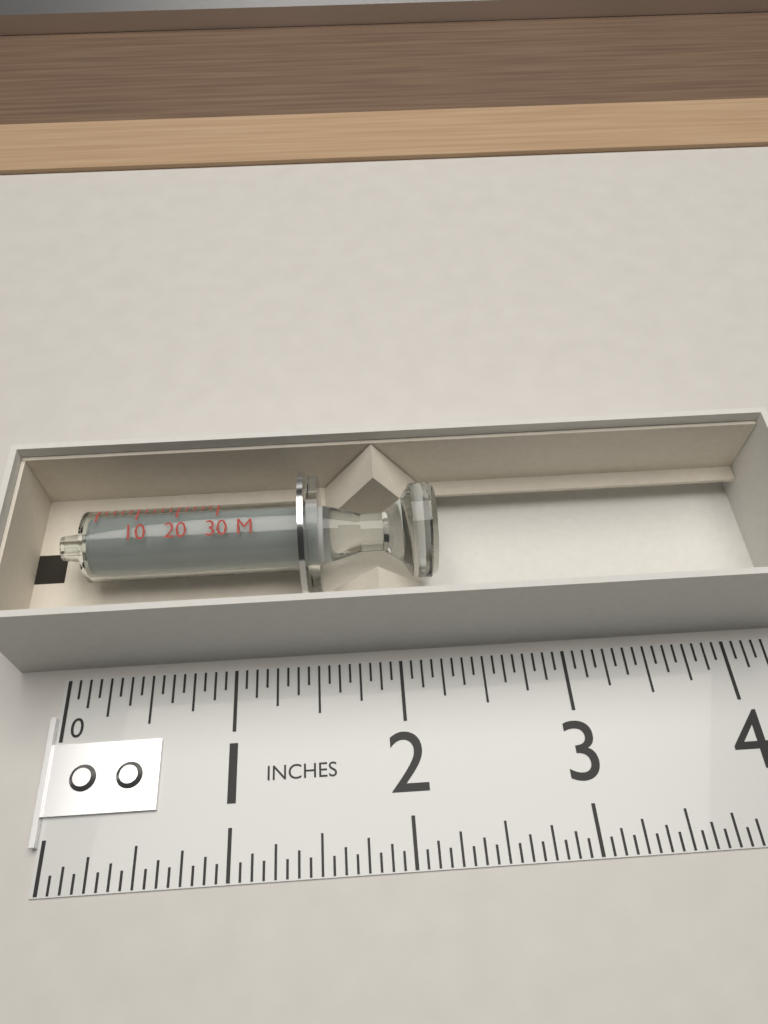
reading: 2.2500 in
